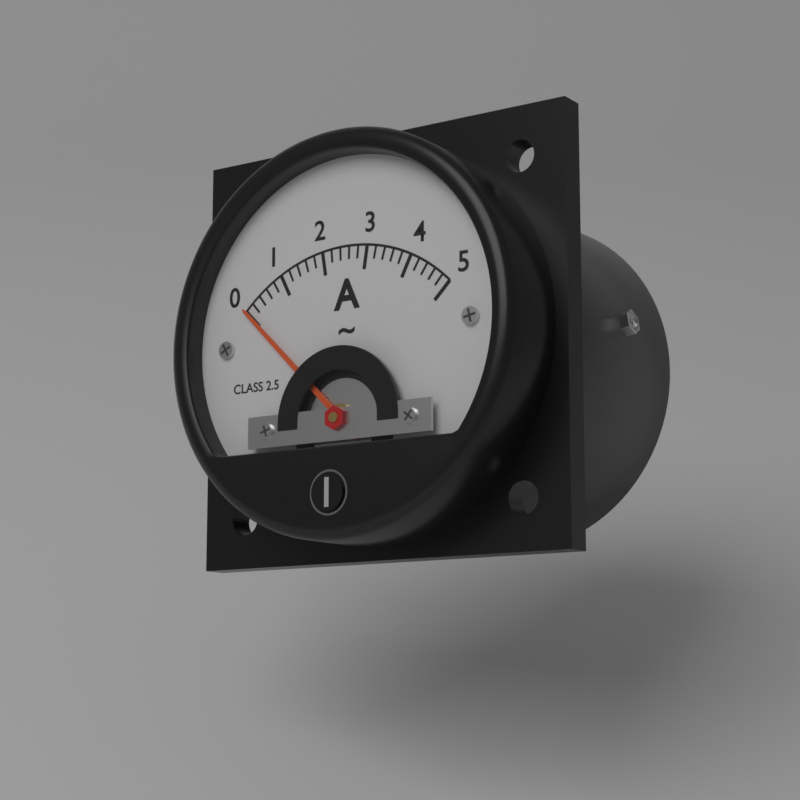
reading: 0.0 A
